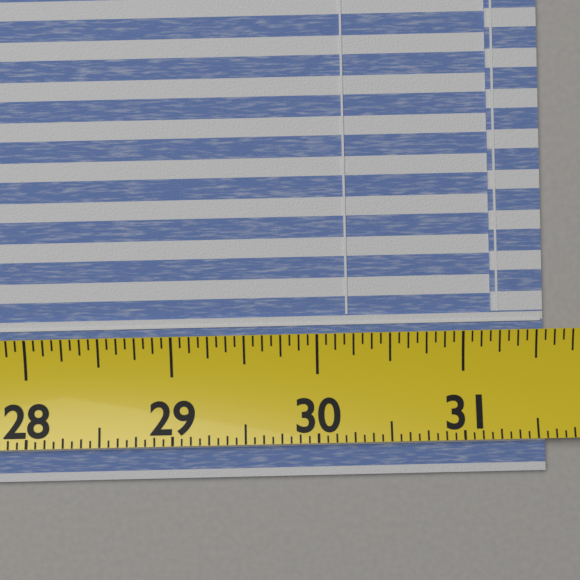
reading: 31.5625 (no unit)
